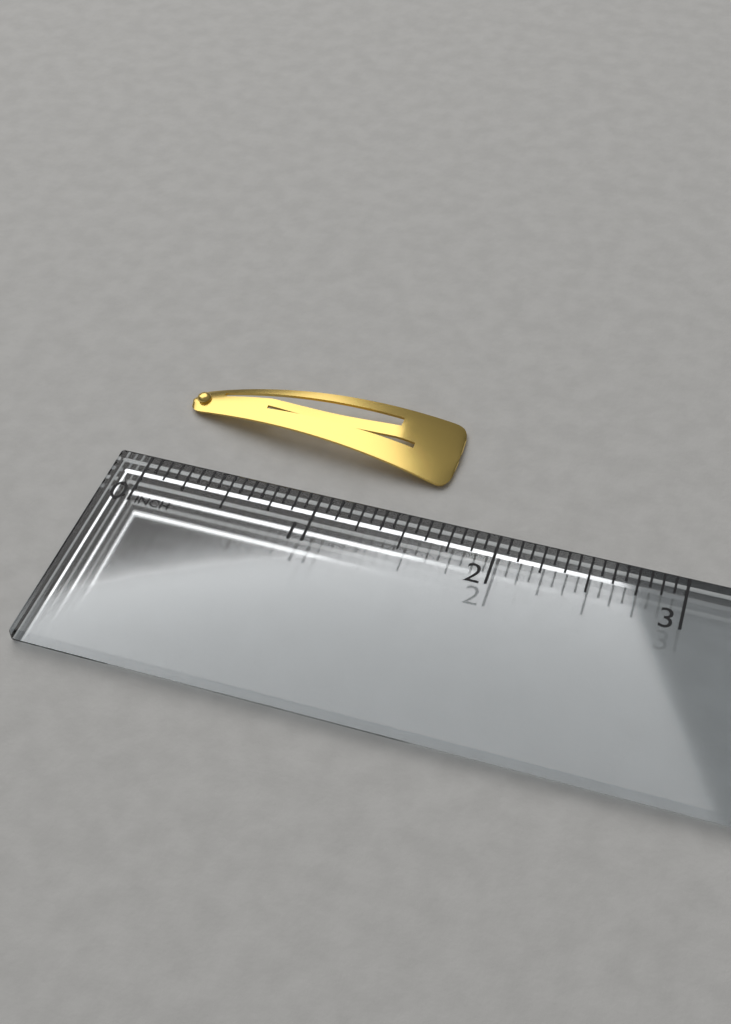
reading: 1.6250 in
